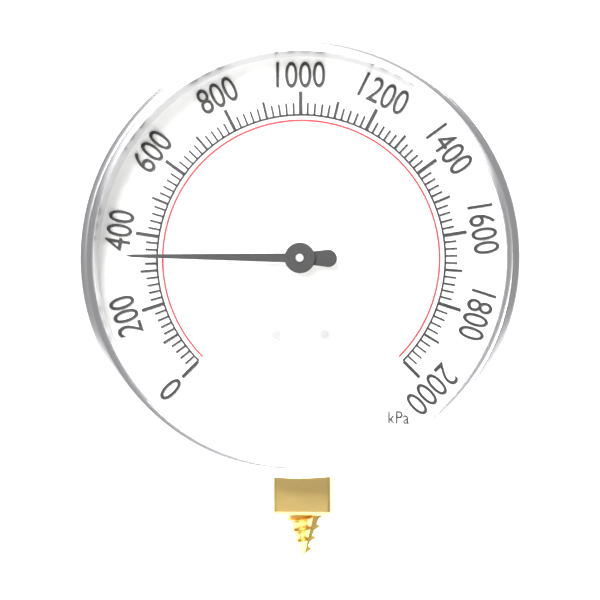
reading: 340 kPa
